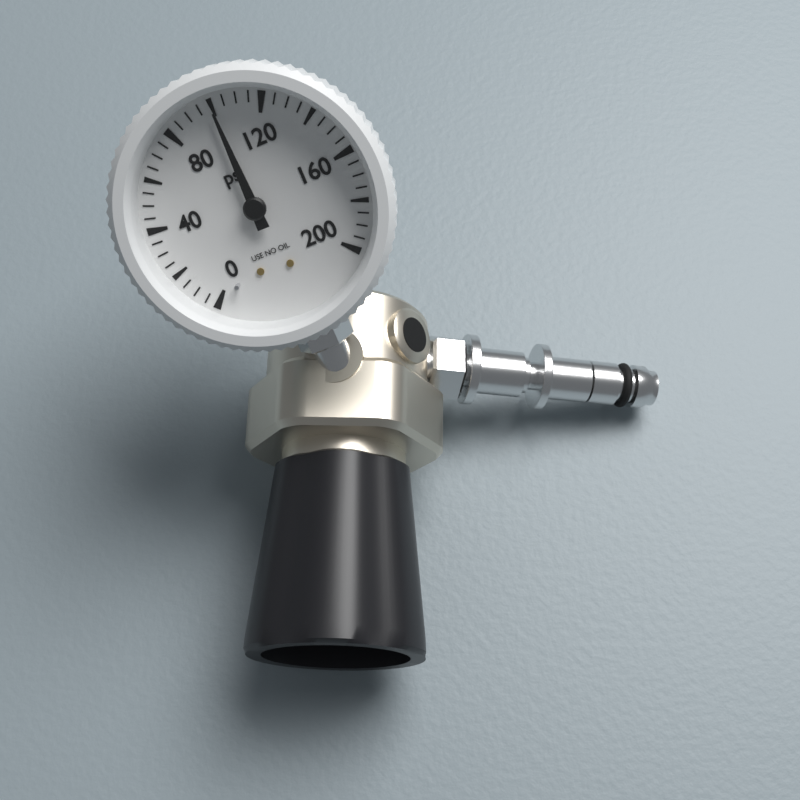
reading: 100 psi
